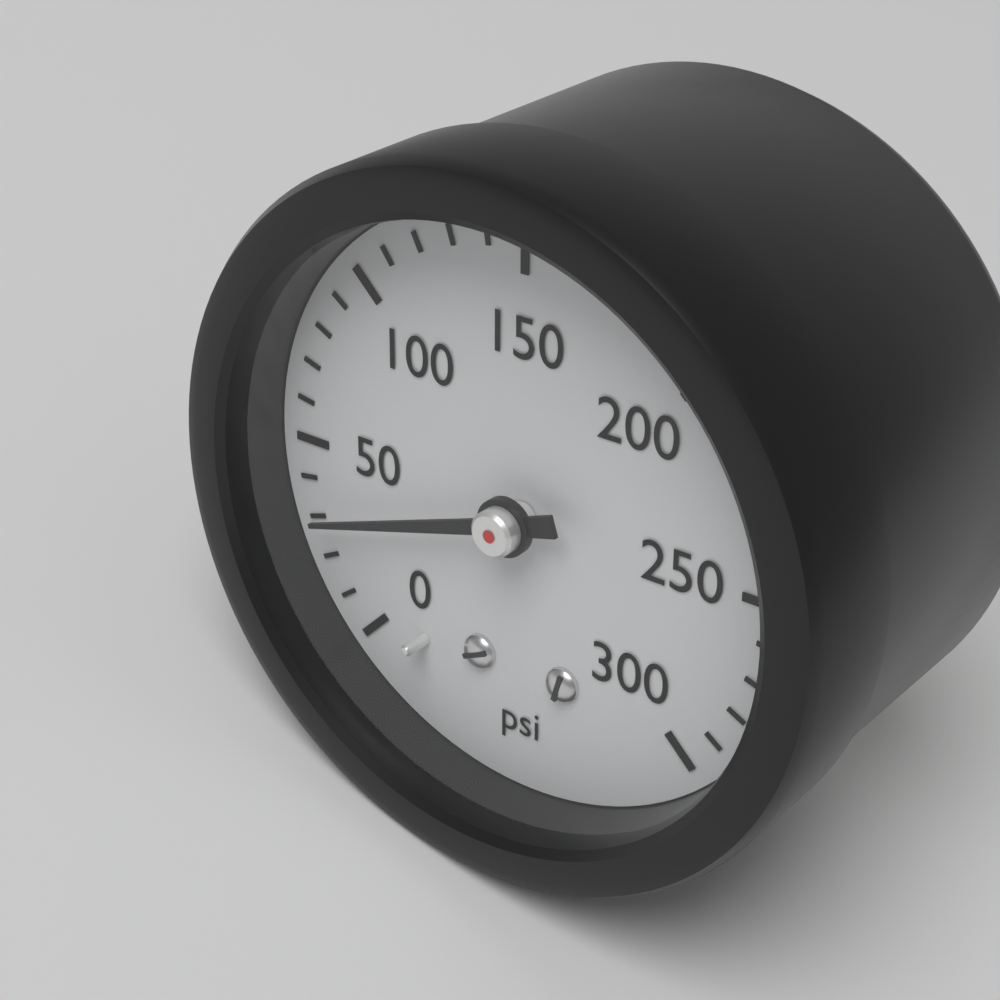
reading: 30 psi
